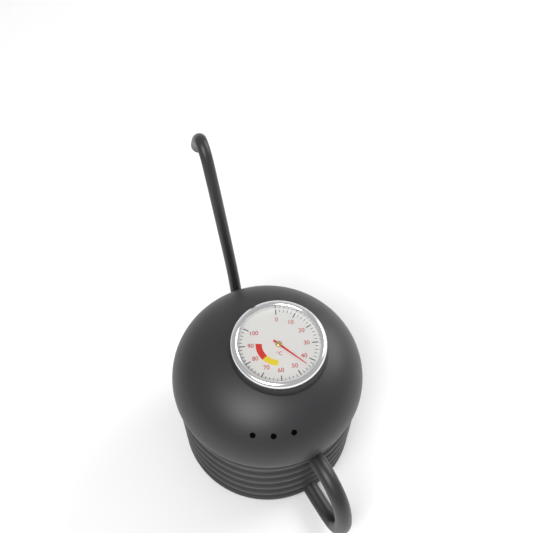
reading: 44 °C
